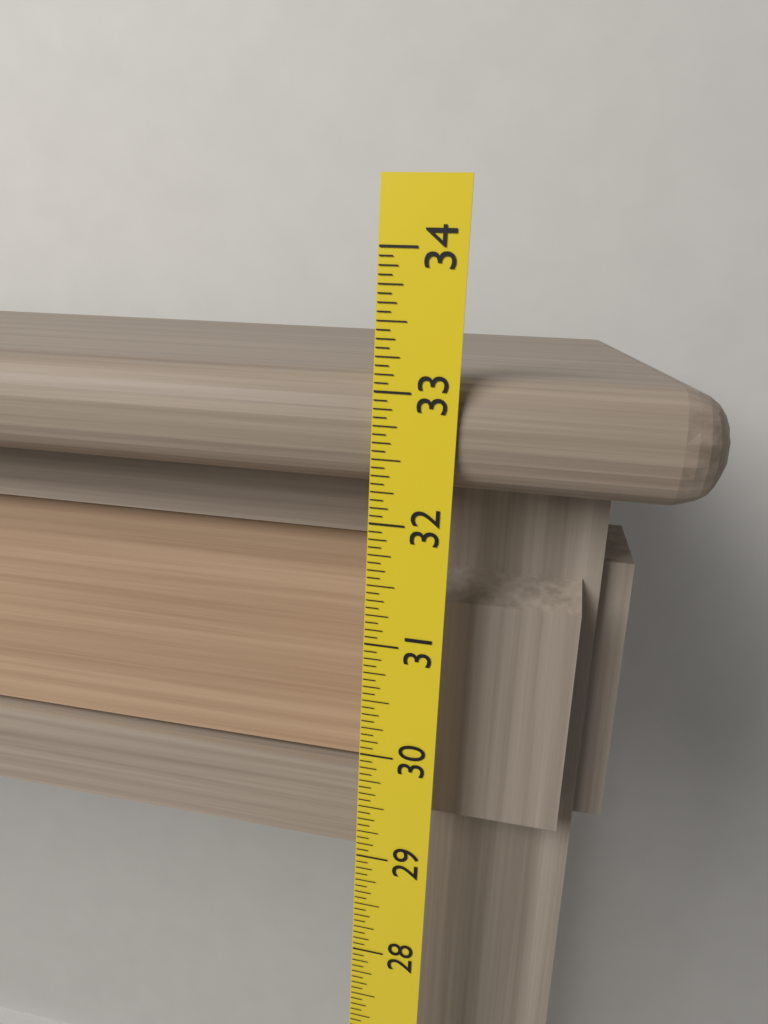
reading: 33.1250 (no unit)
